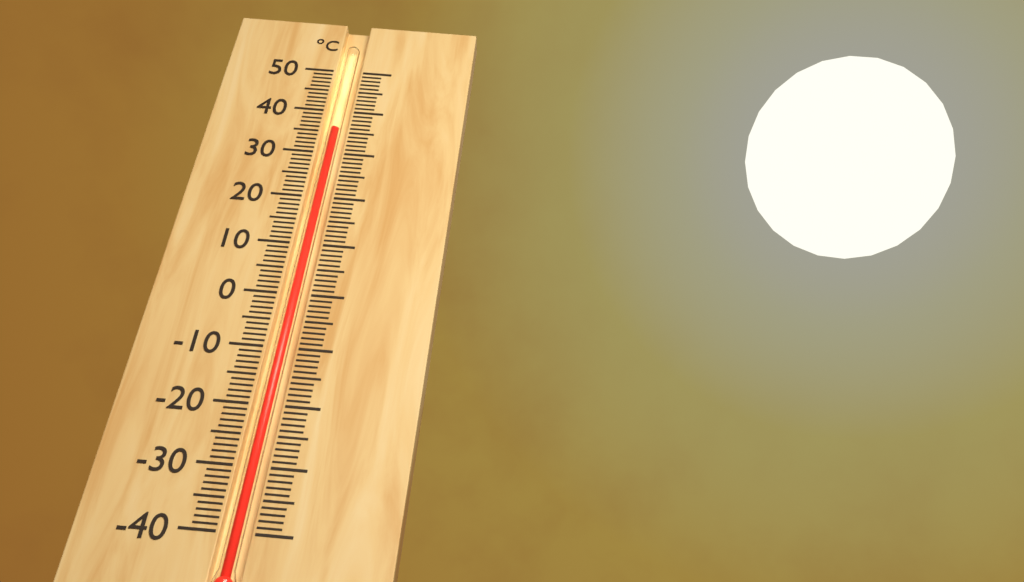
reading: 36 °C
